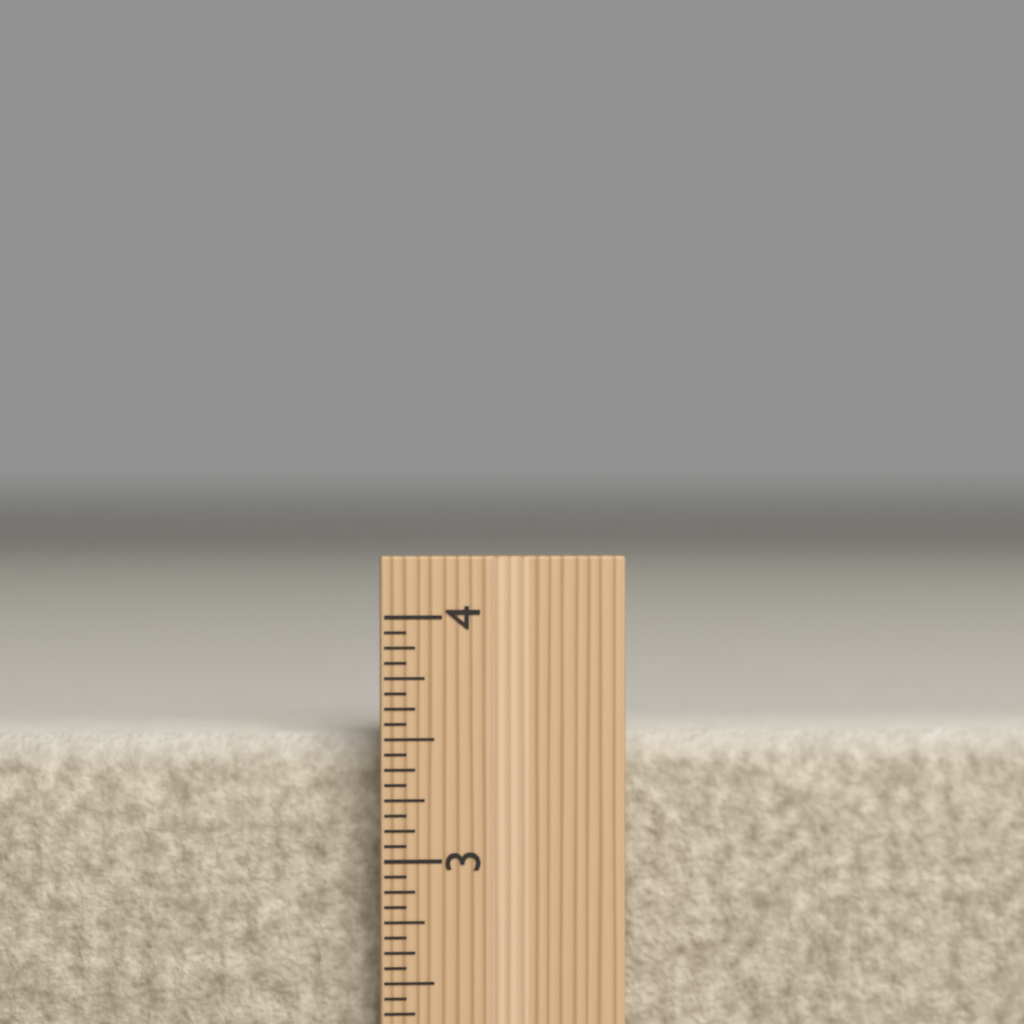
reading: 3.5000 inch
